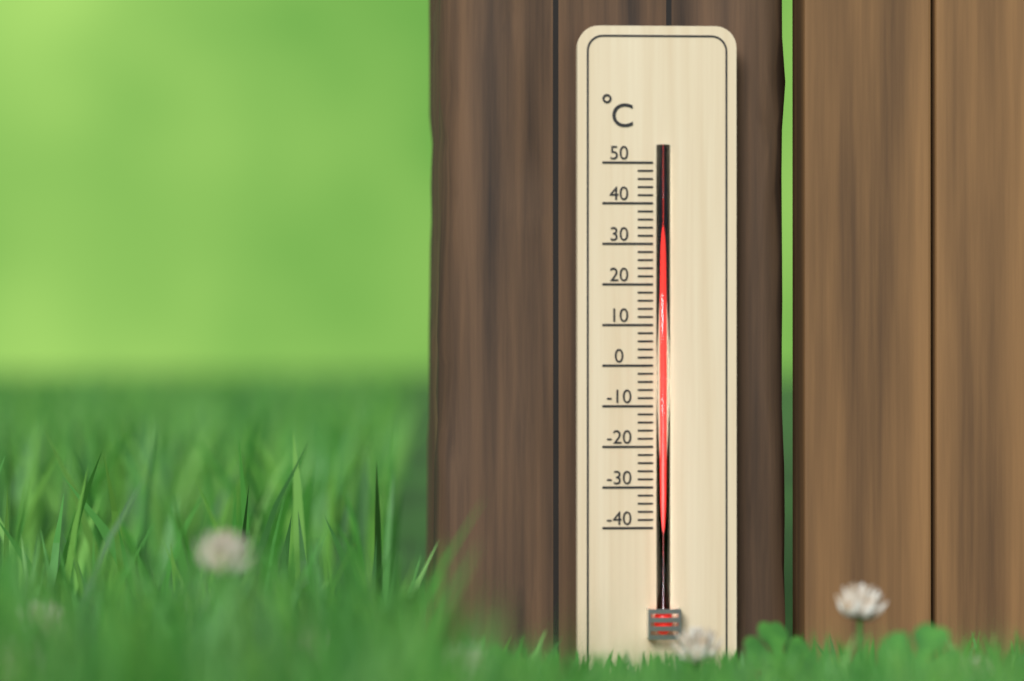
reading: 34 °C
